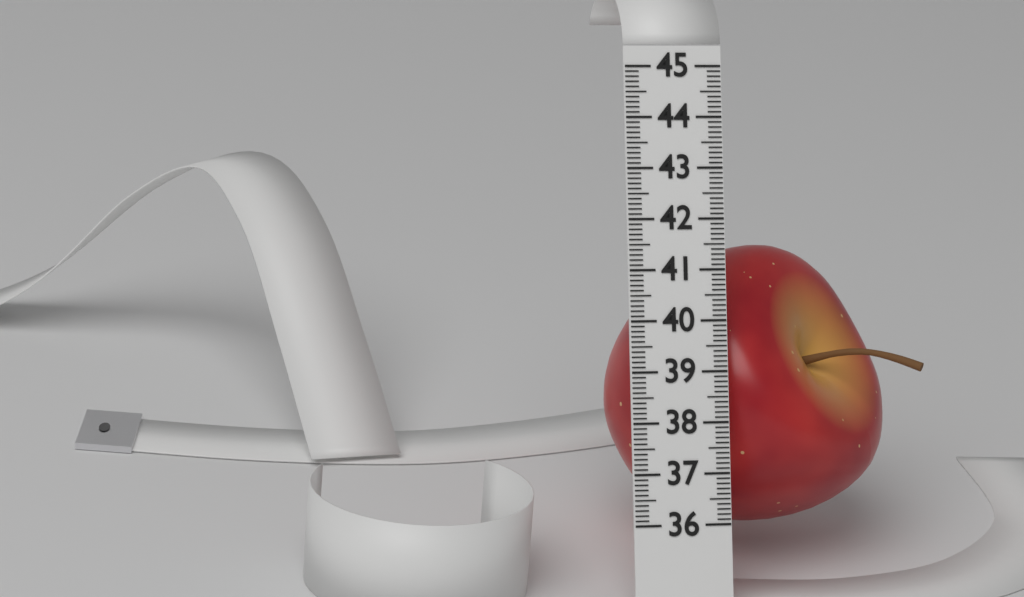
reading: 41.6 (no unit)
